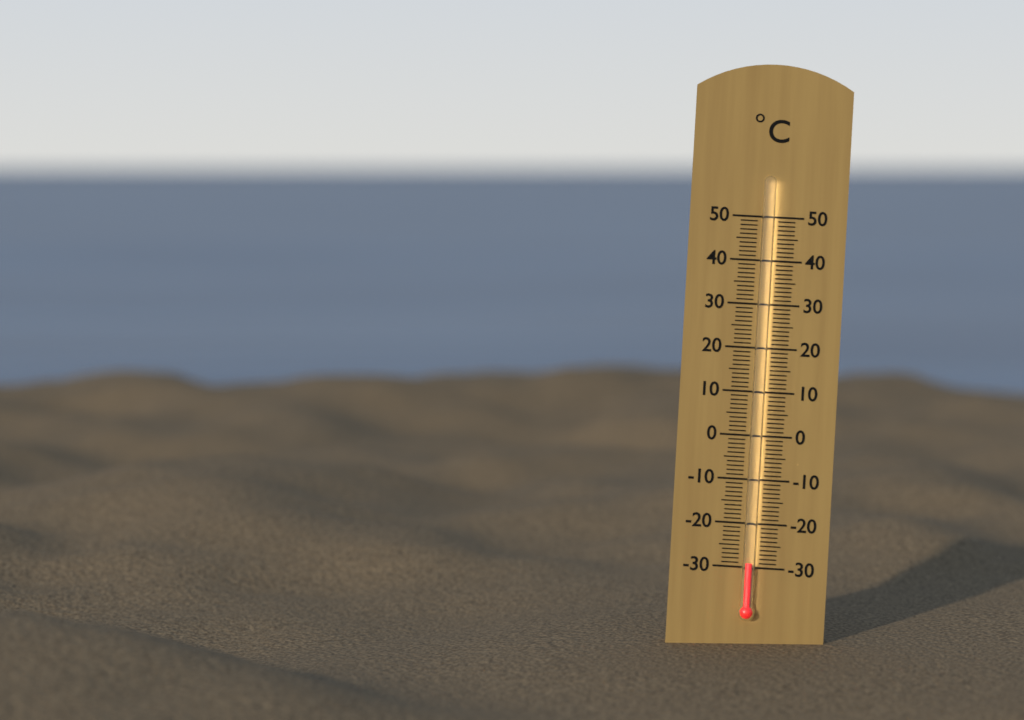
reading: -29 °C
